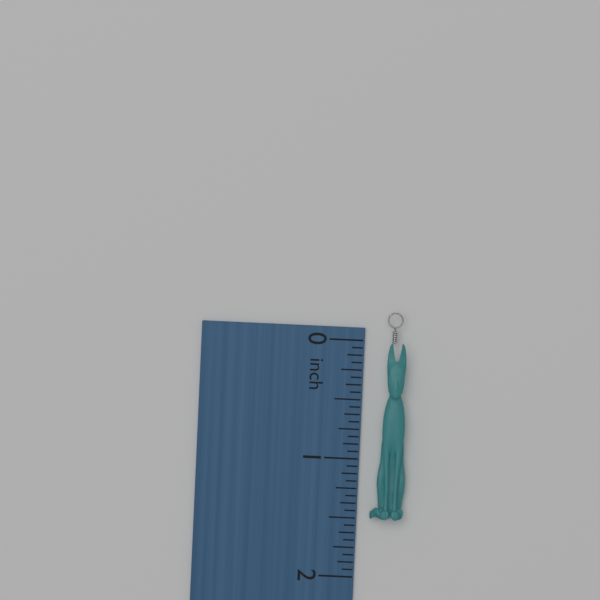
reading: 1.5000 inch
